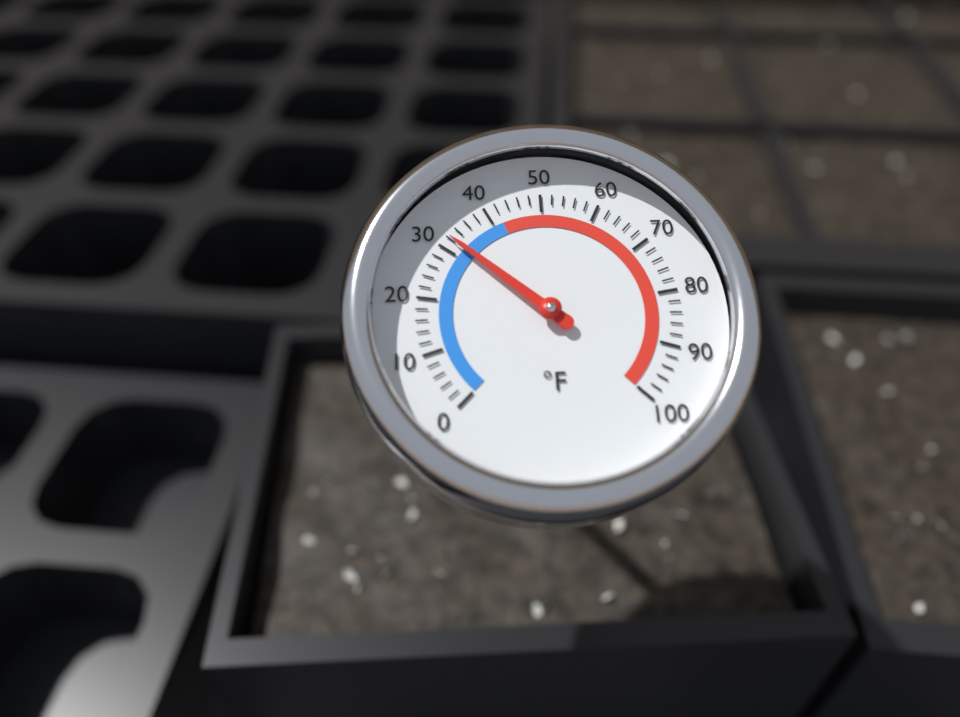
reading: 32 °F
